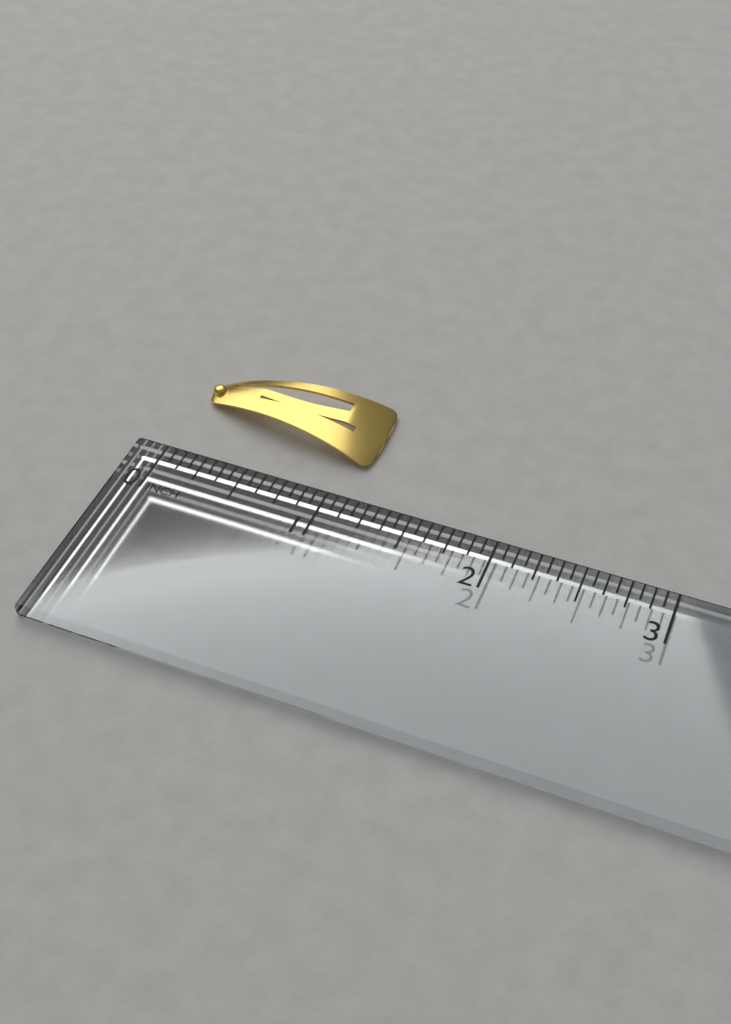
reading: 1.1250 in
